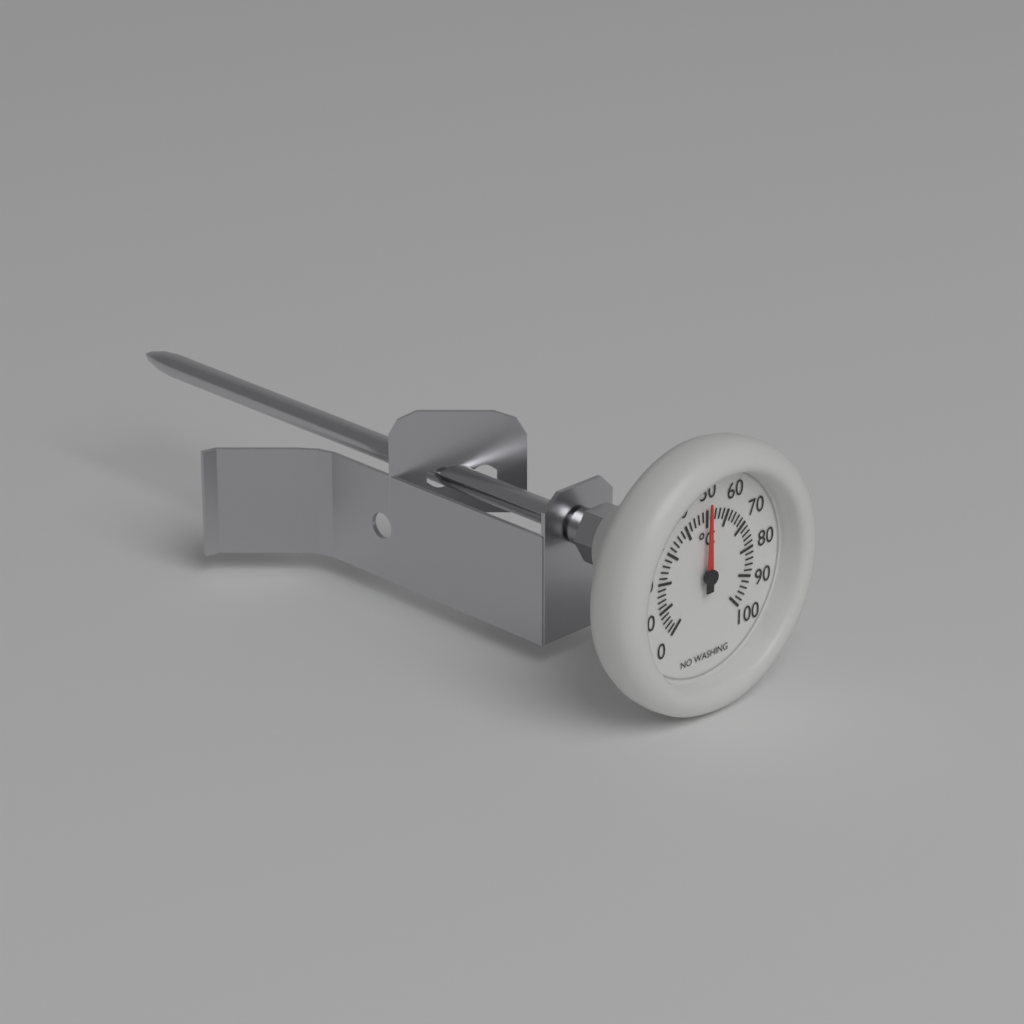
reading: 50 °C
